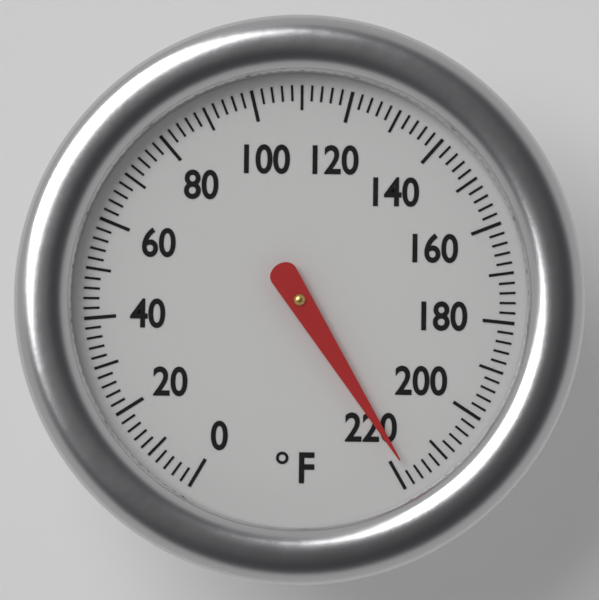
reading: 218 °F
